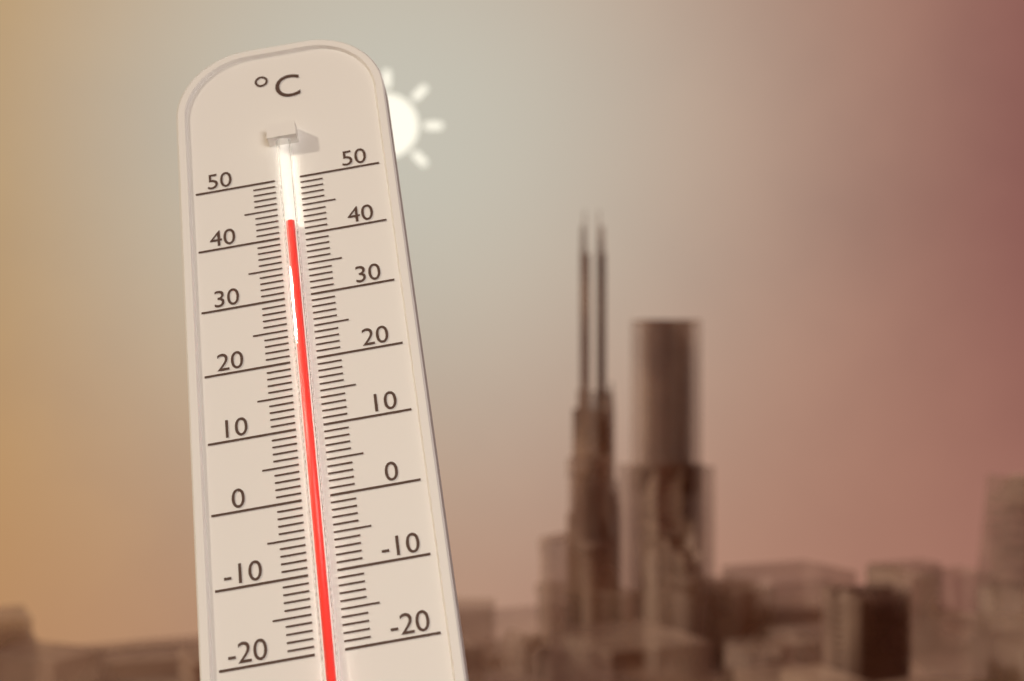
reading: 42 °C
